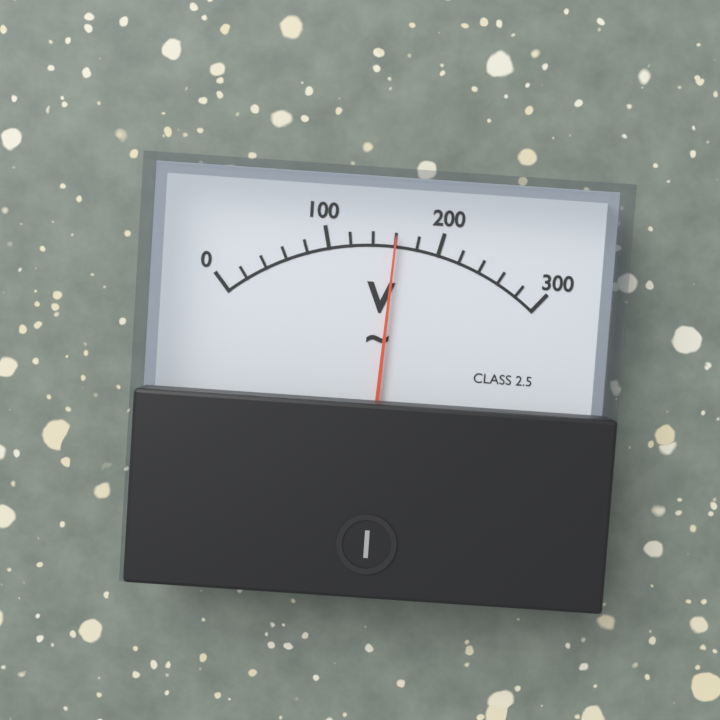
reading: 160 V
